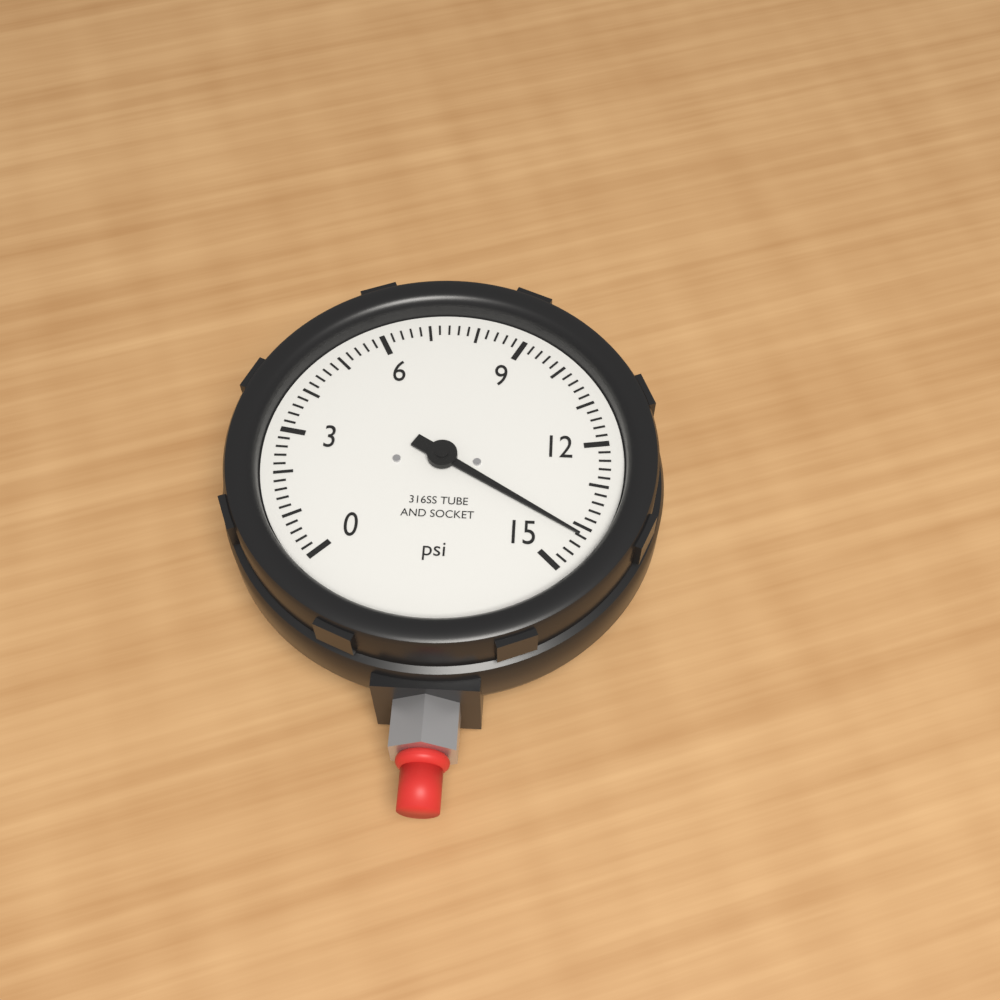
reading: 14.2 psi
